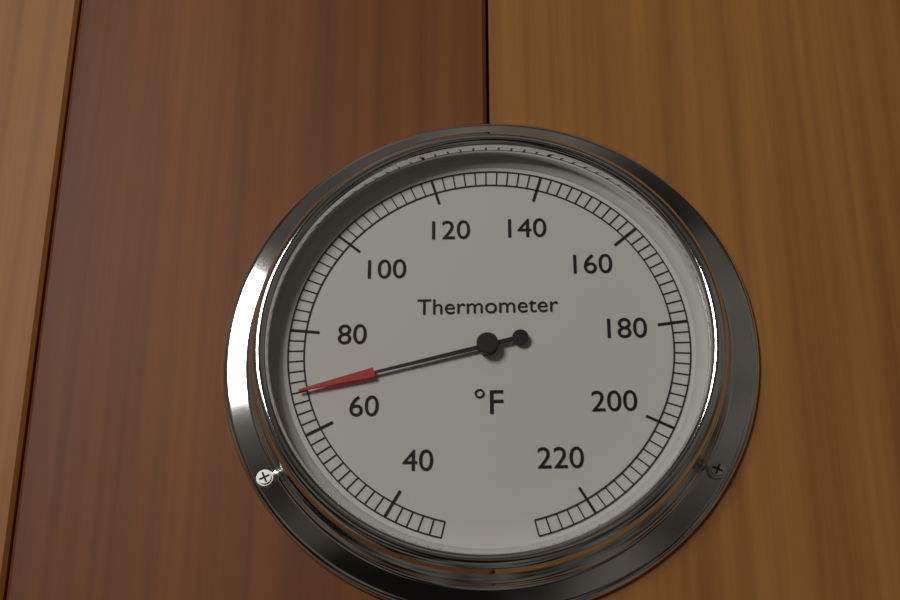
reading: 68 °F
